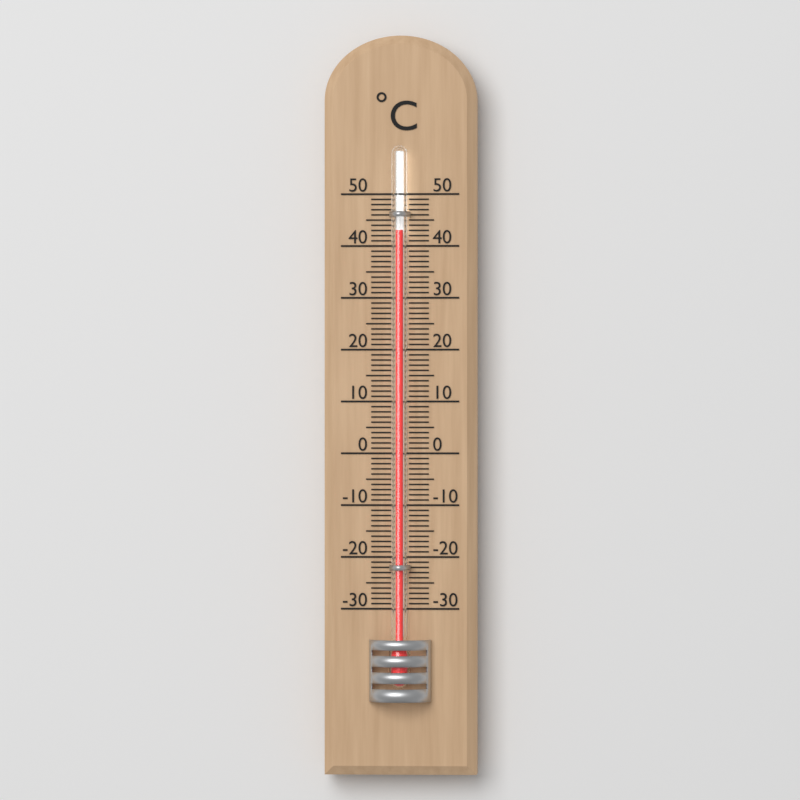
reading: 43 °C
